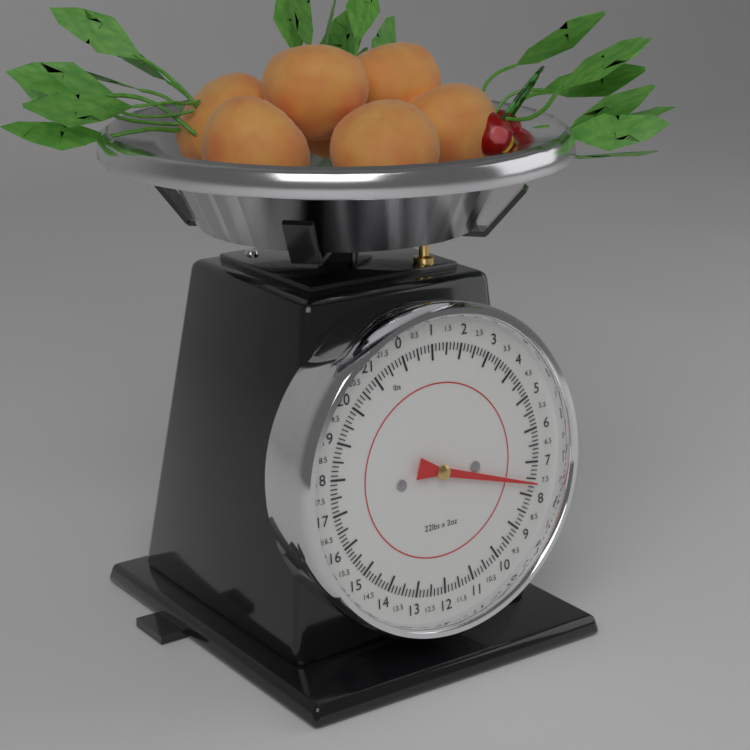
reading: 7.625 lbs
